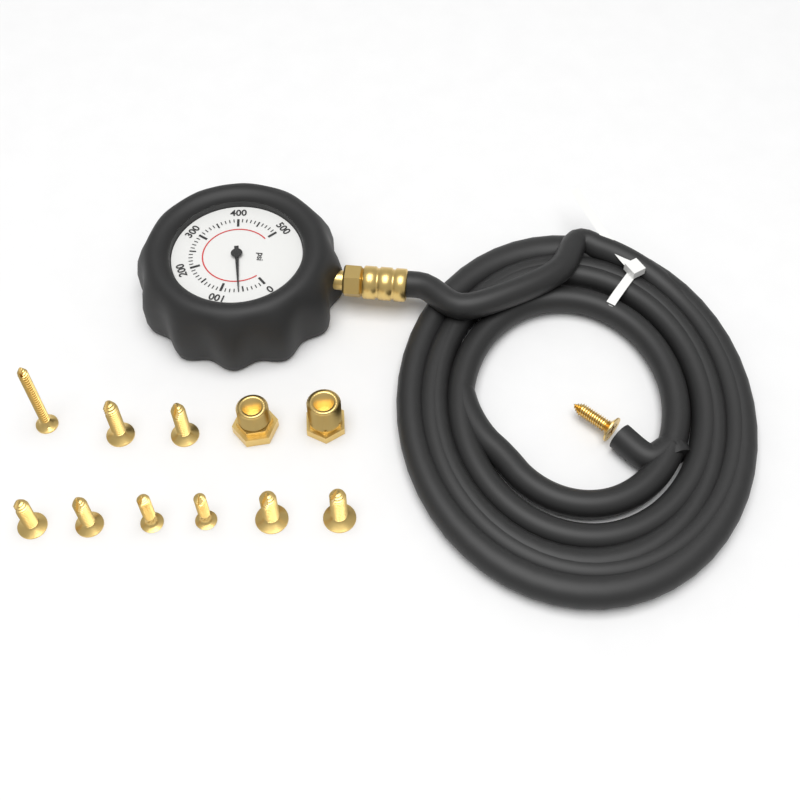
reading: 60 psi
